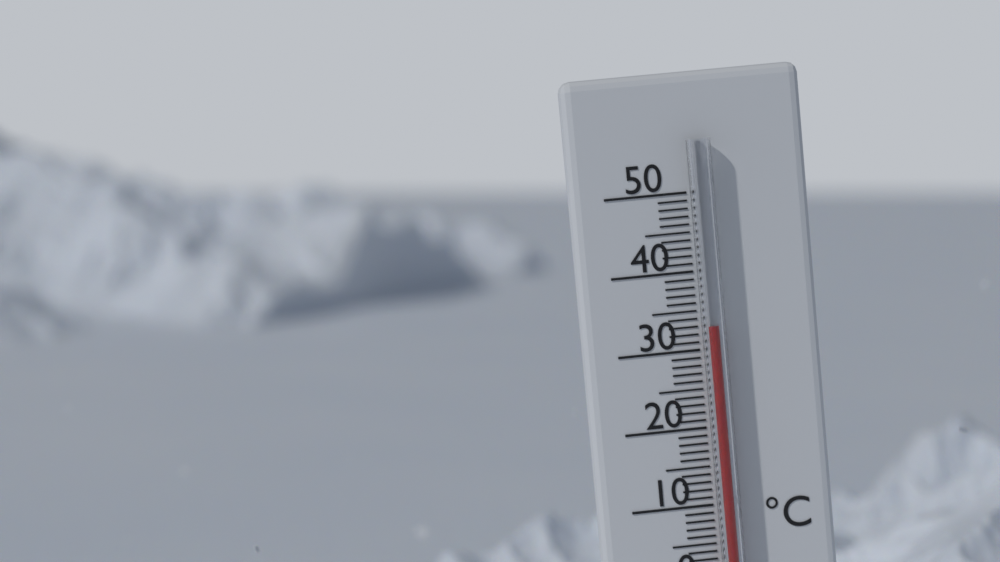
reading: 33 °C
